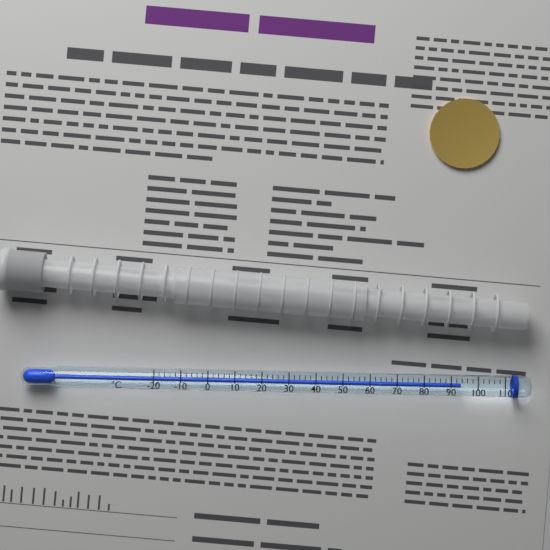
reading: 94 °C
